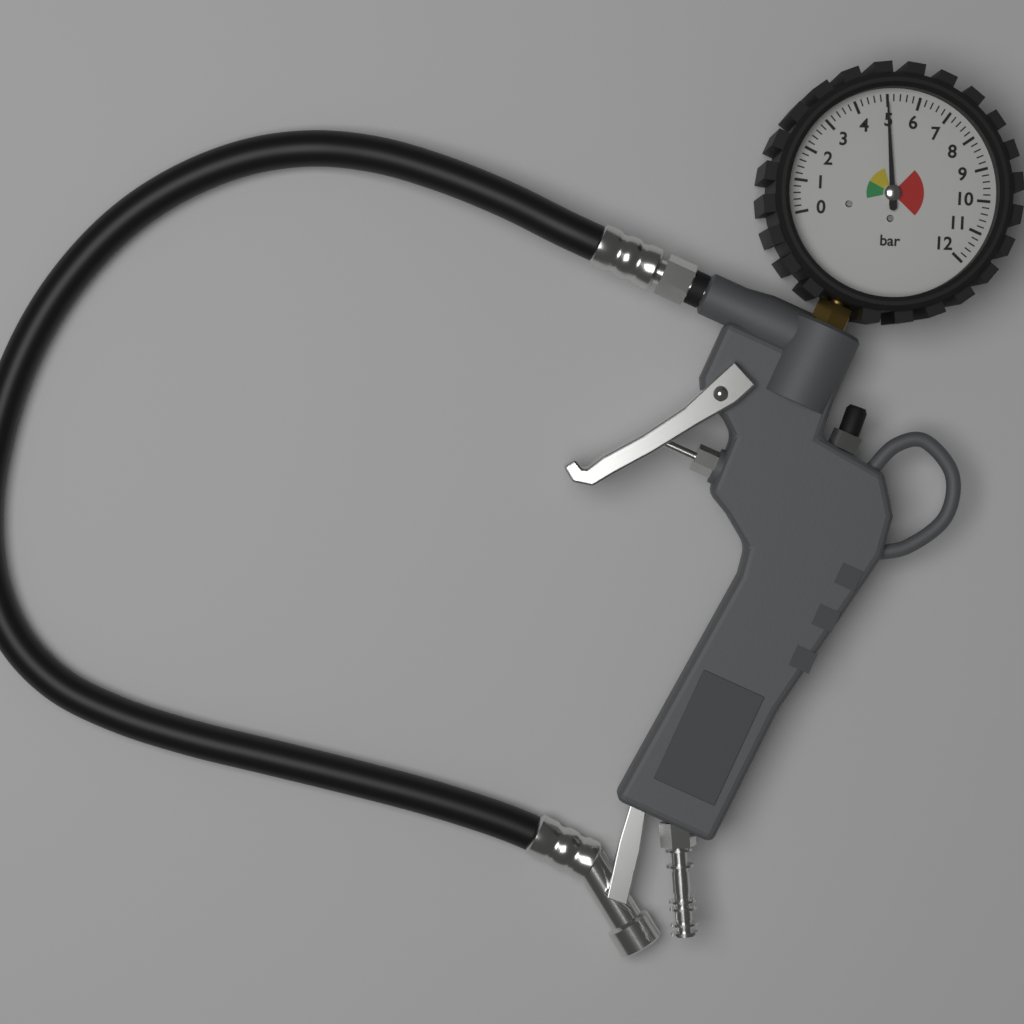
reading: 5.0 bar
